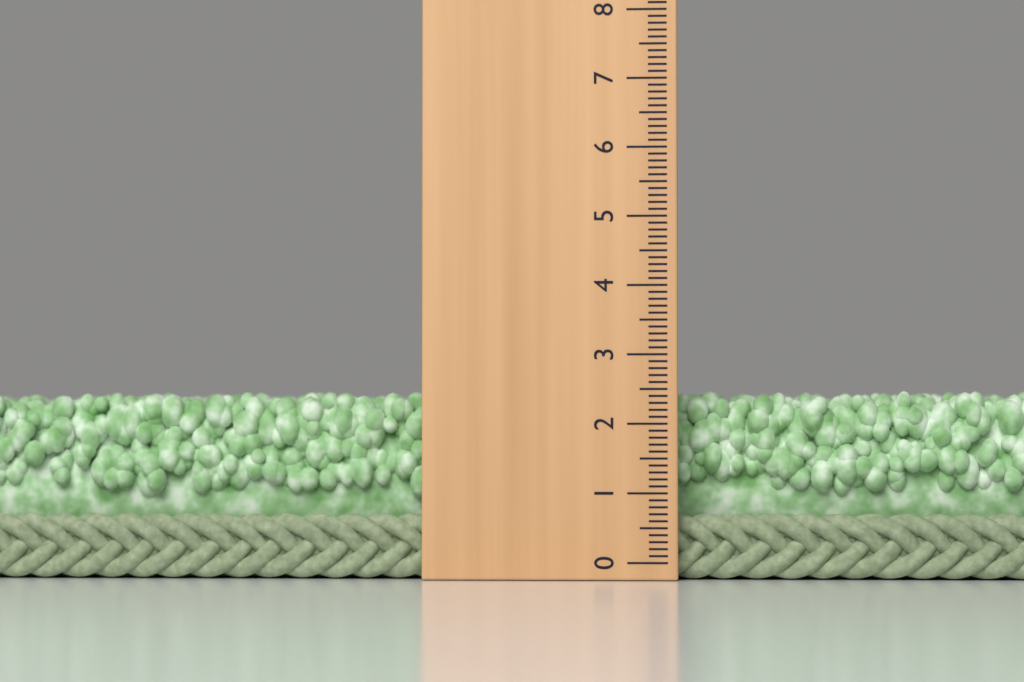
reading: 2.5 (no unit)
